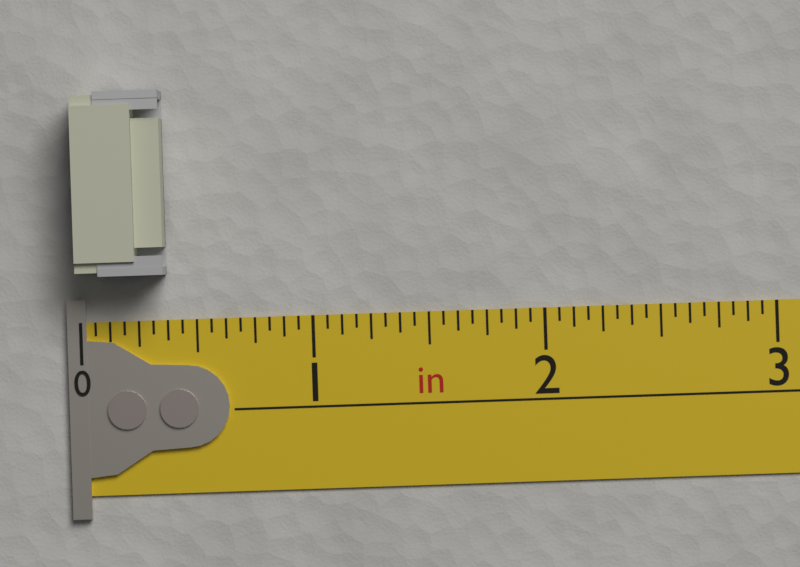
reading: 0.3750 in
